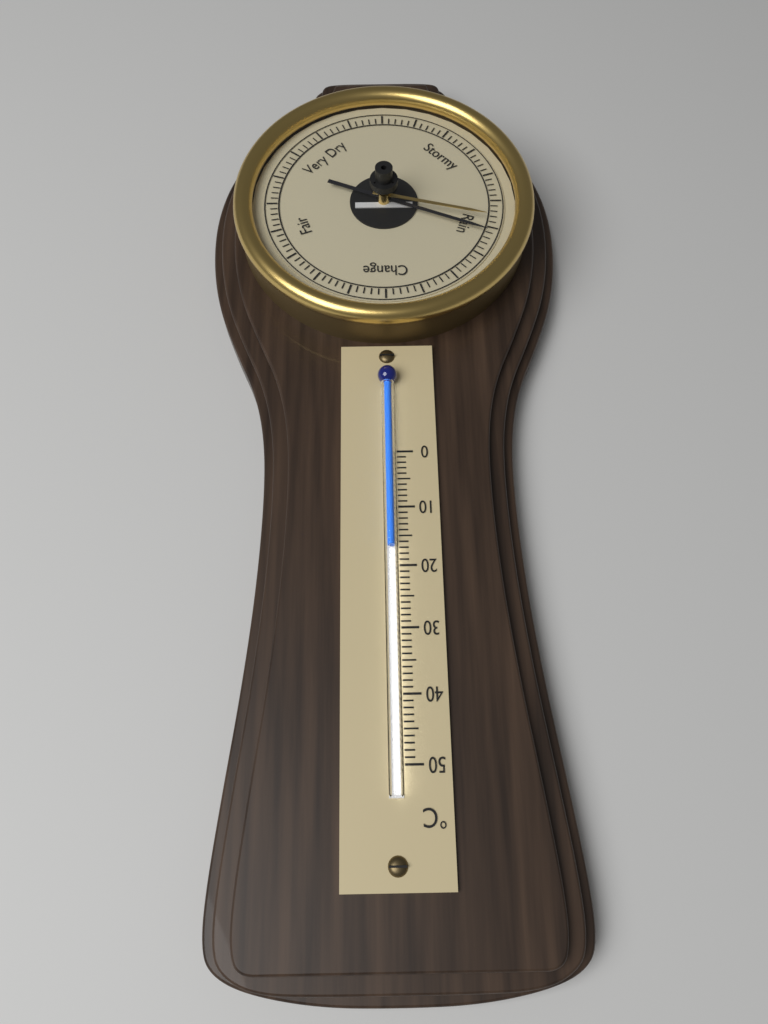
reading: 17 °C
